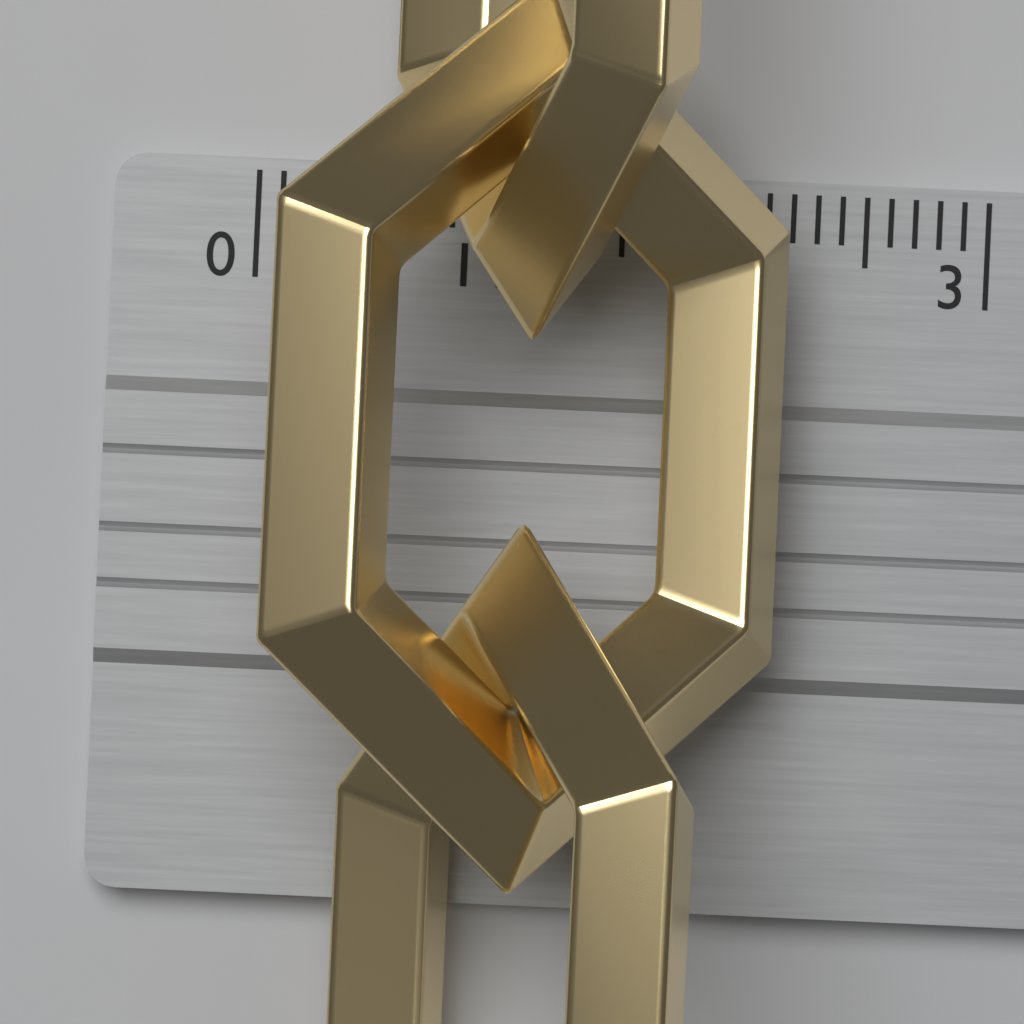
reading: 2.3 cm
